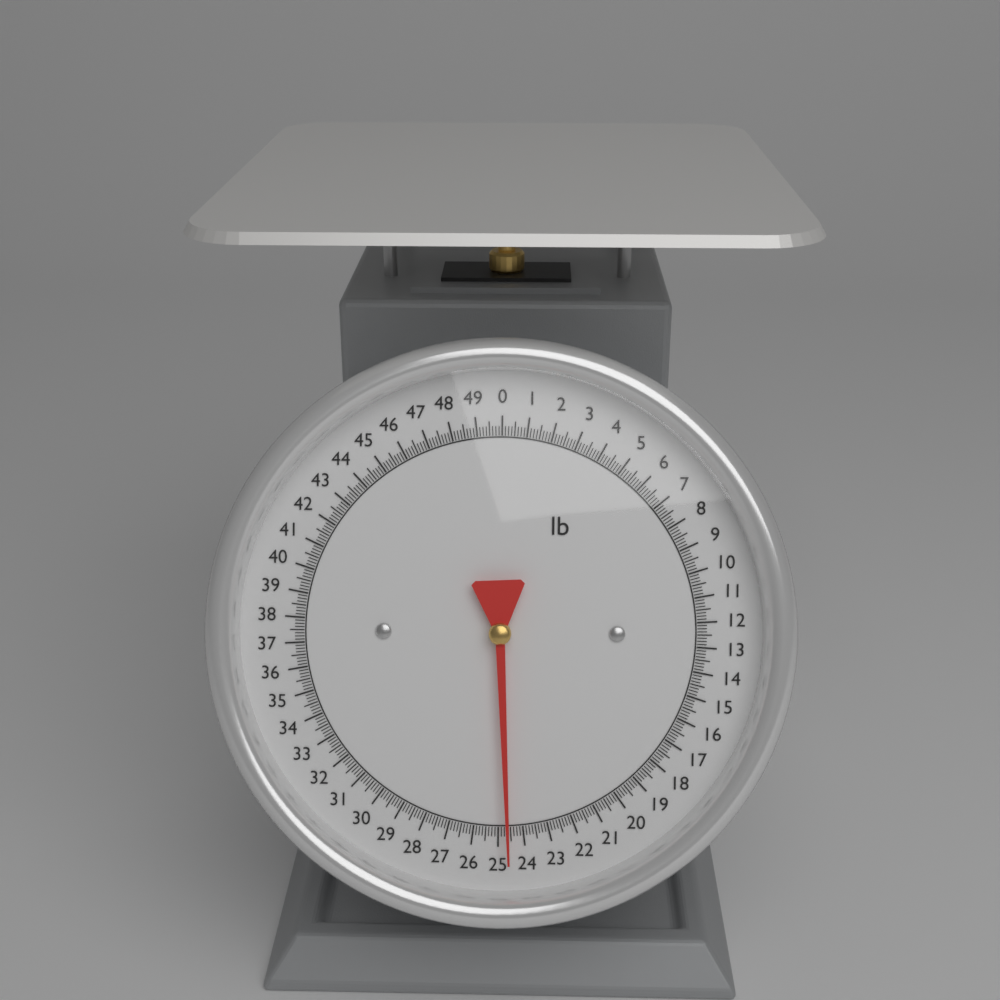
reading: 24.625 lb
